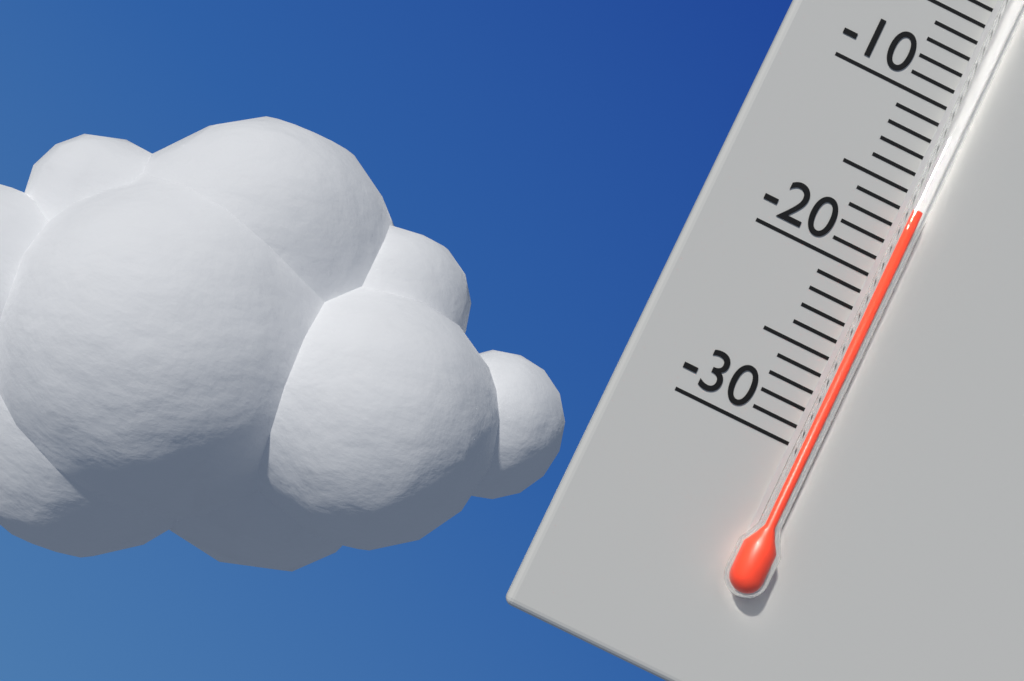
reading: -16 °C
